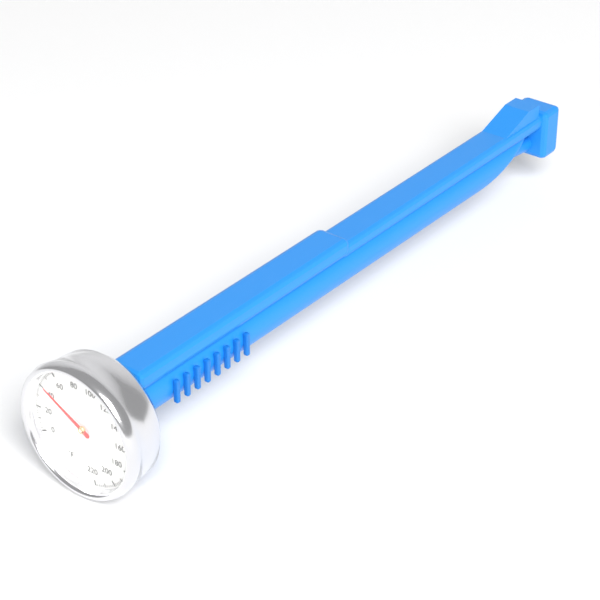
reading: 42 °F
